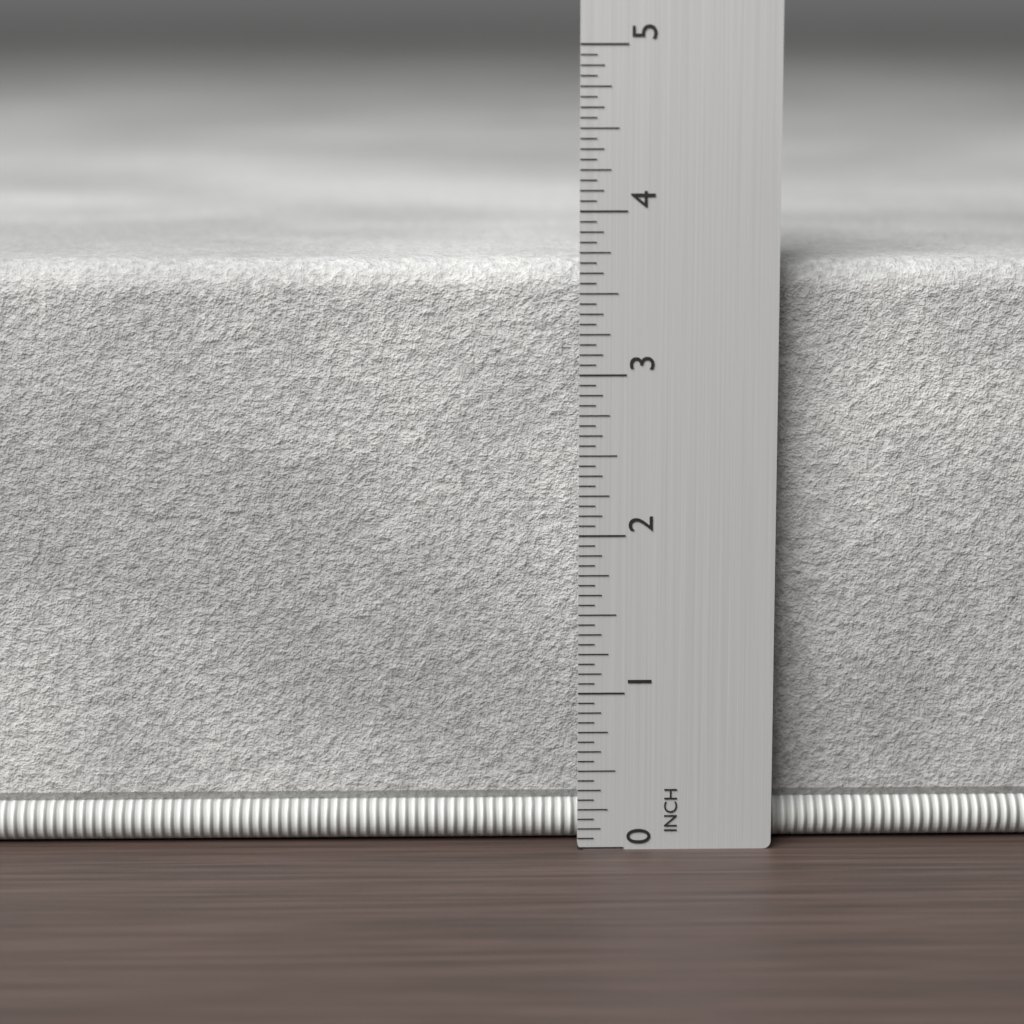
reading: 3.6875 in
